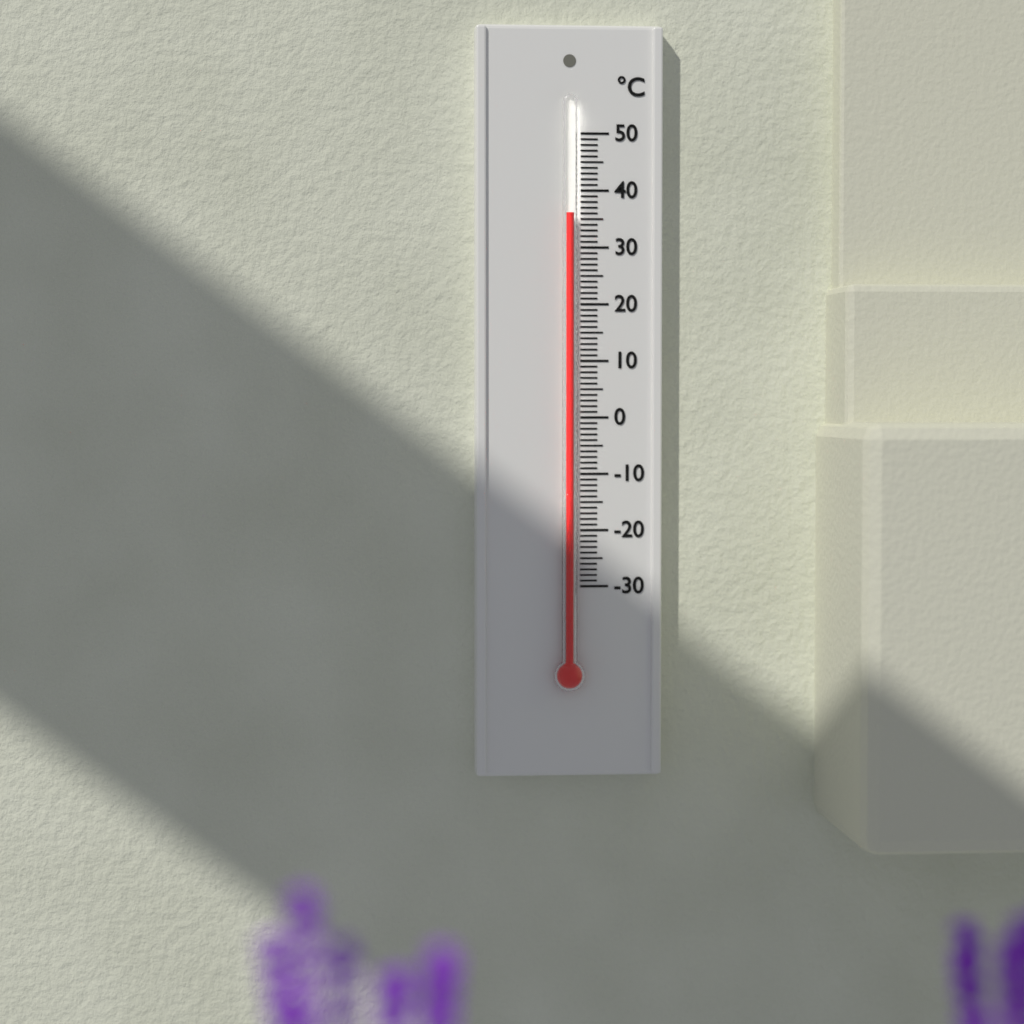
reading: 36 °C
